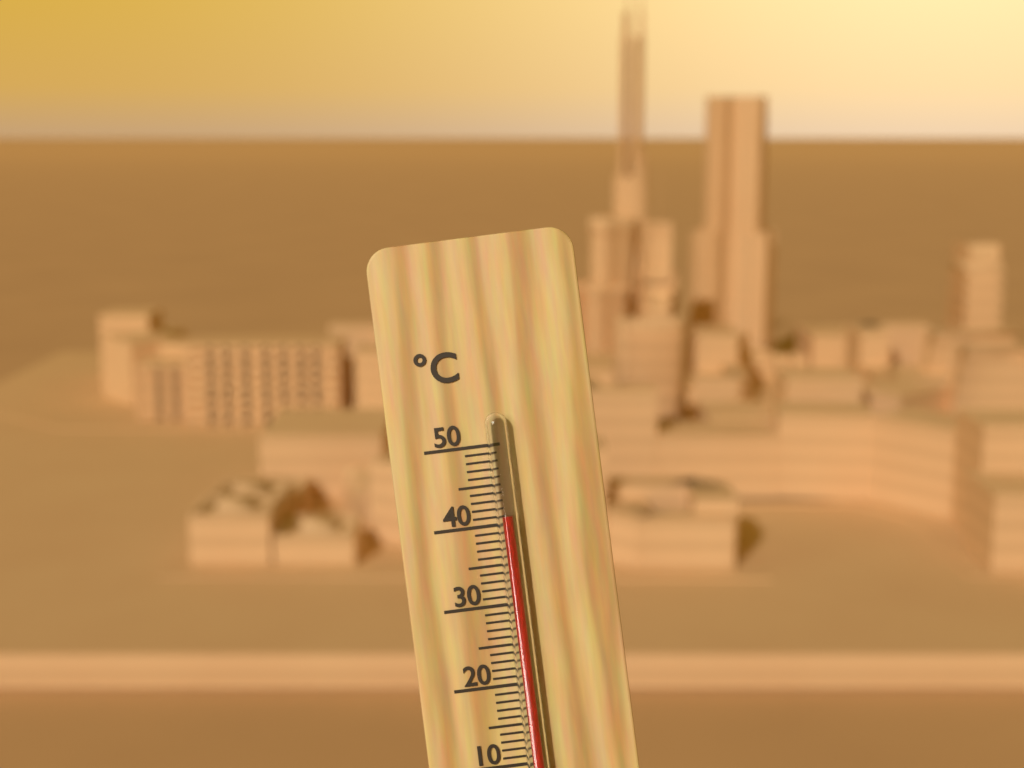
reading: 41 °C
